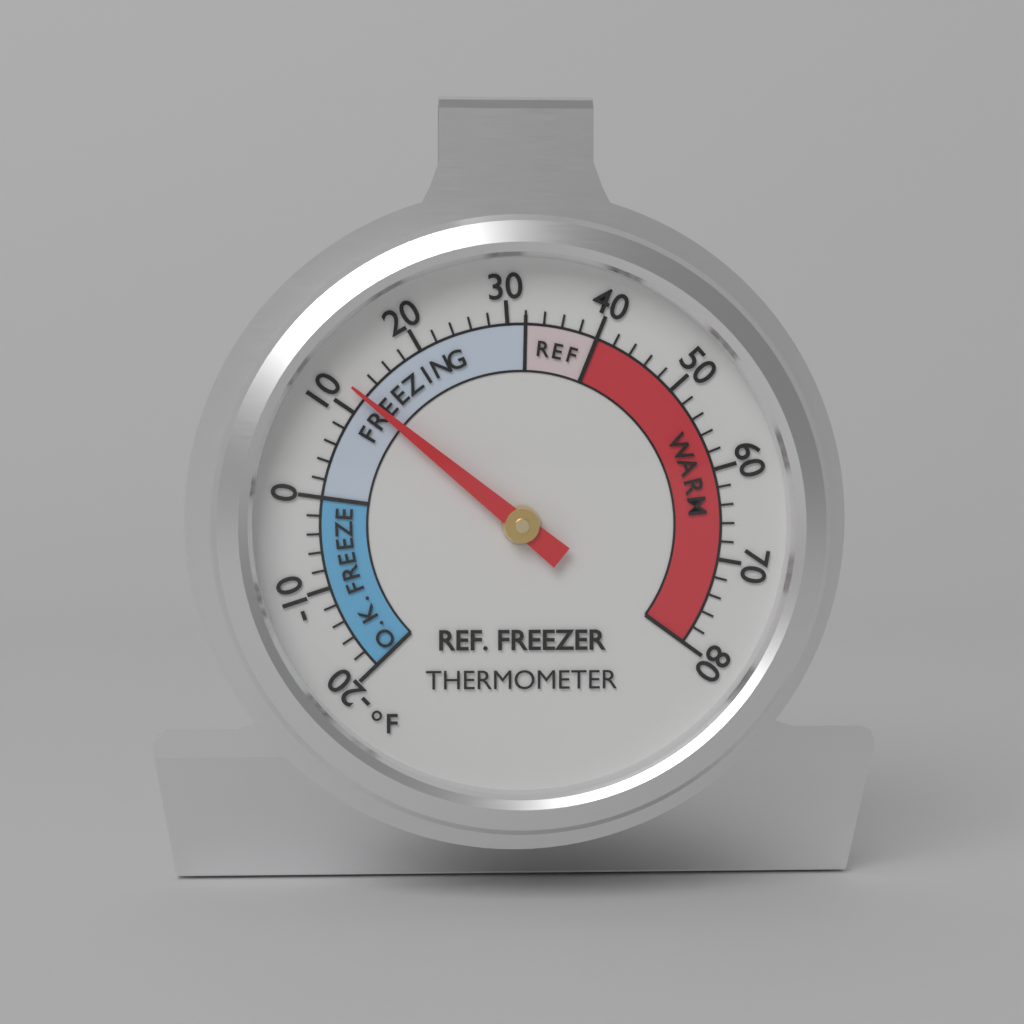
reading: 12 °F
